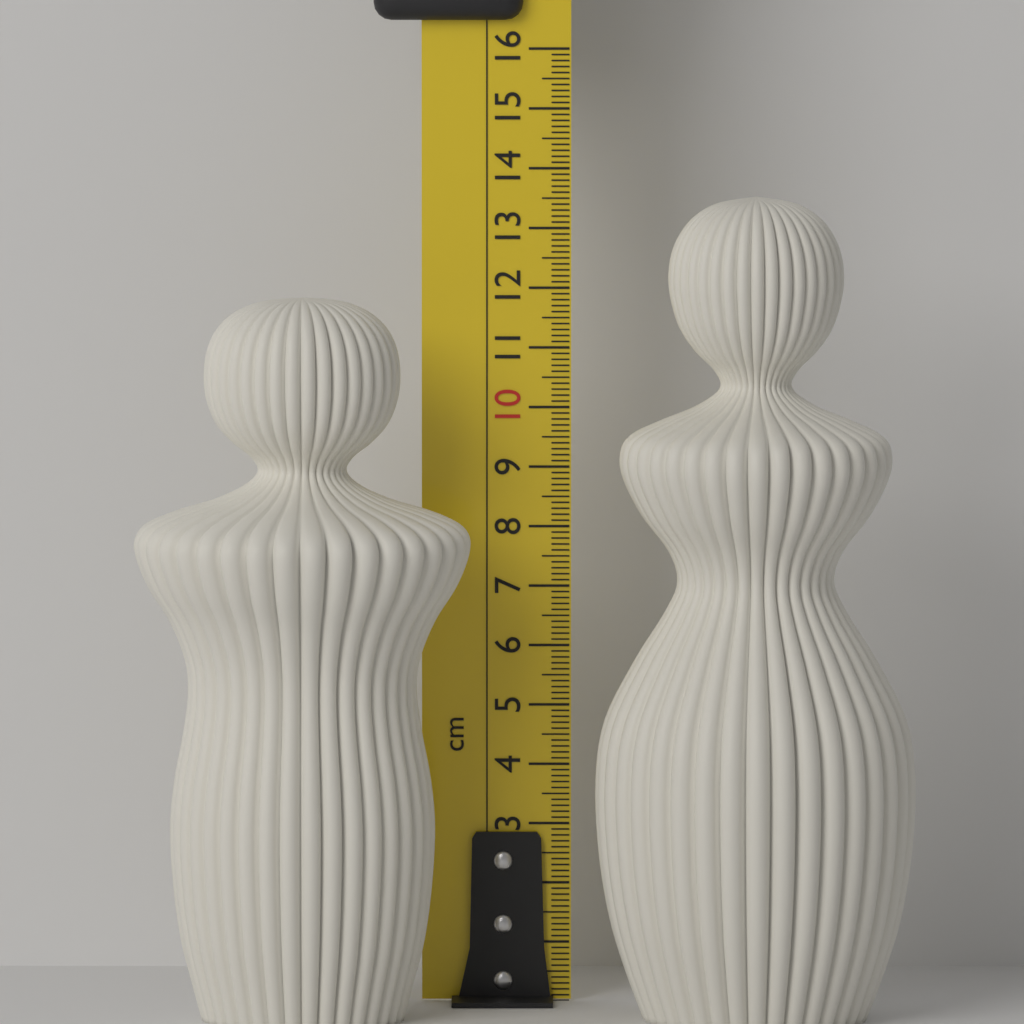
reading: 12.0 cm
